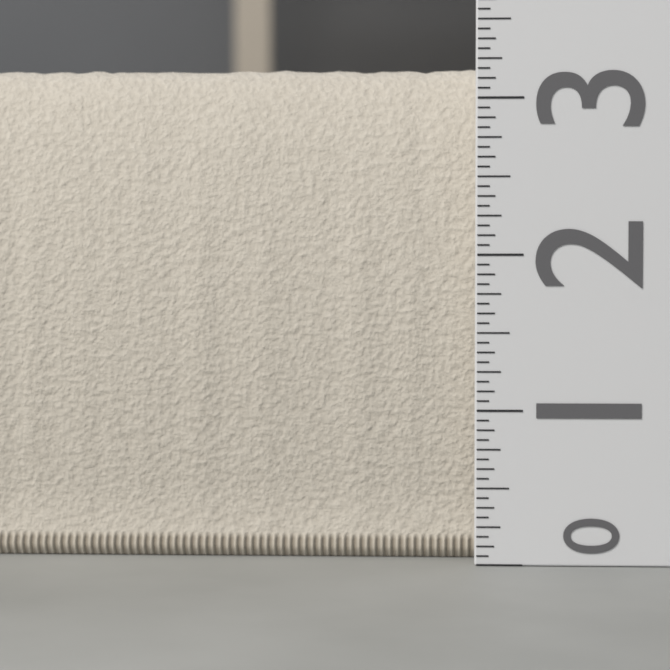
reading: 3.2500 (no unit)
